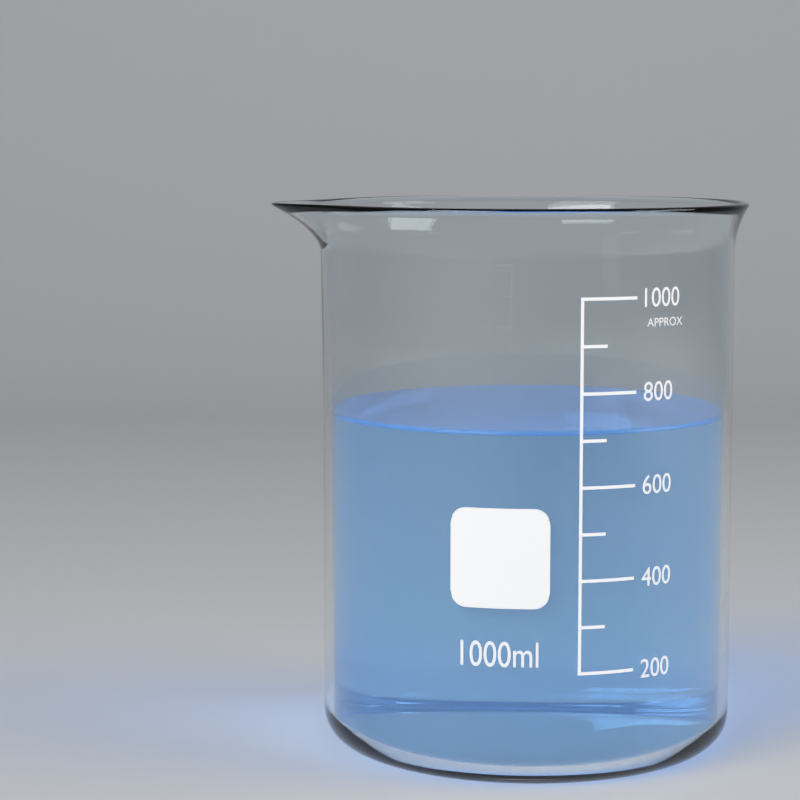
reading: 720 ml
